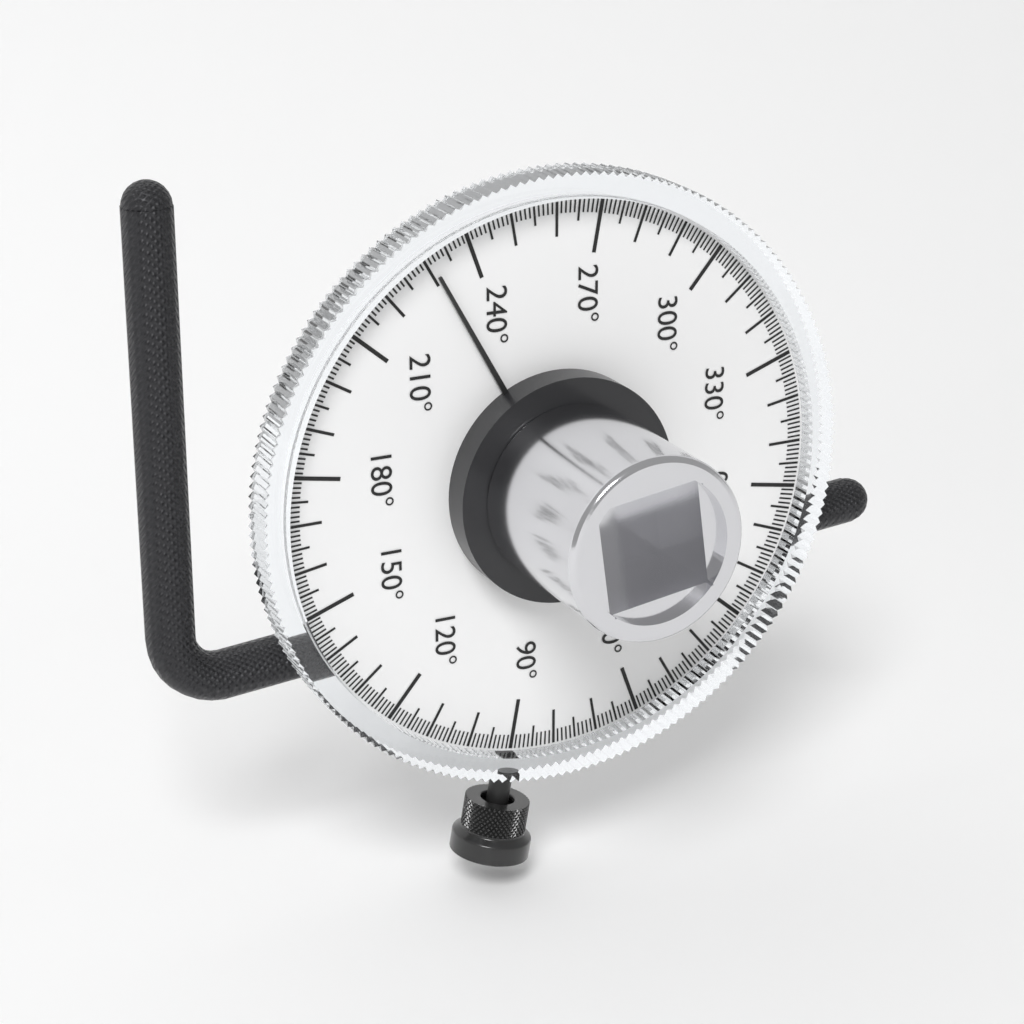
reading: 231 °
